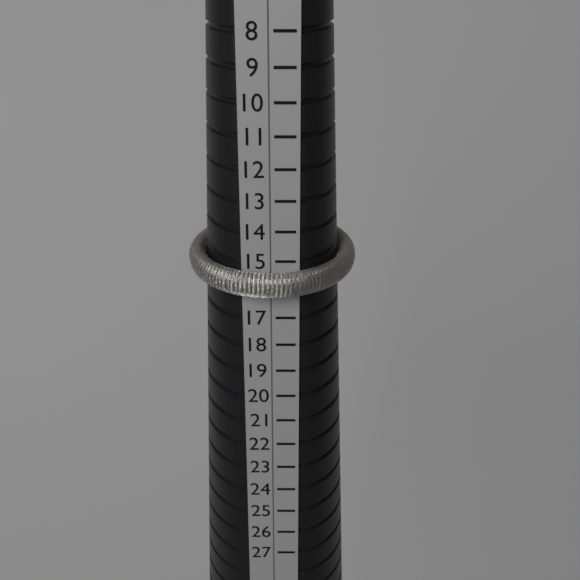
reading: 16 (no unit)
